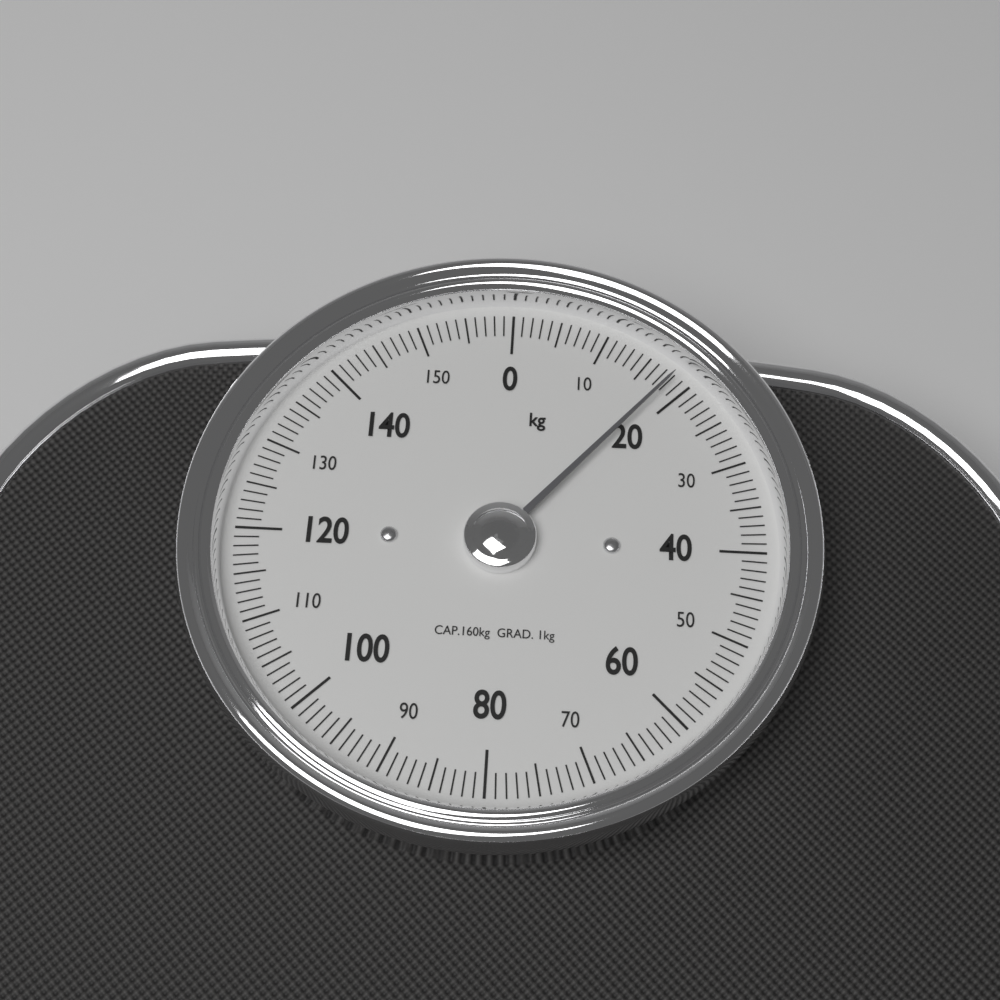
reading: 18 kg
